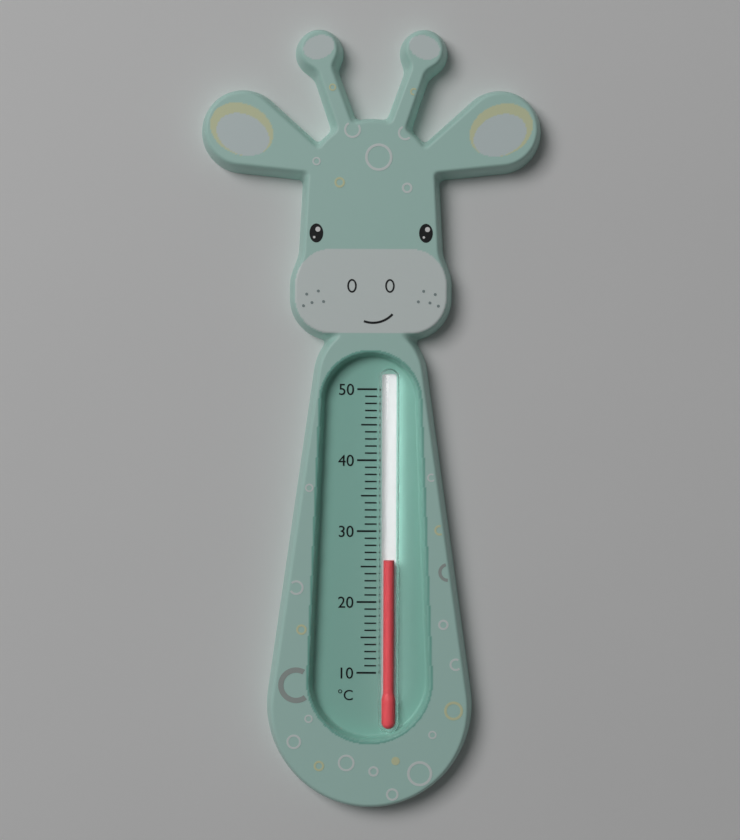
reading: 26 °C
